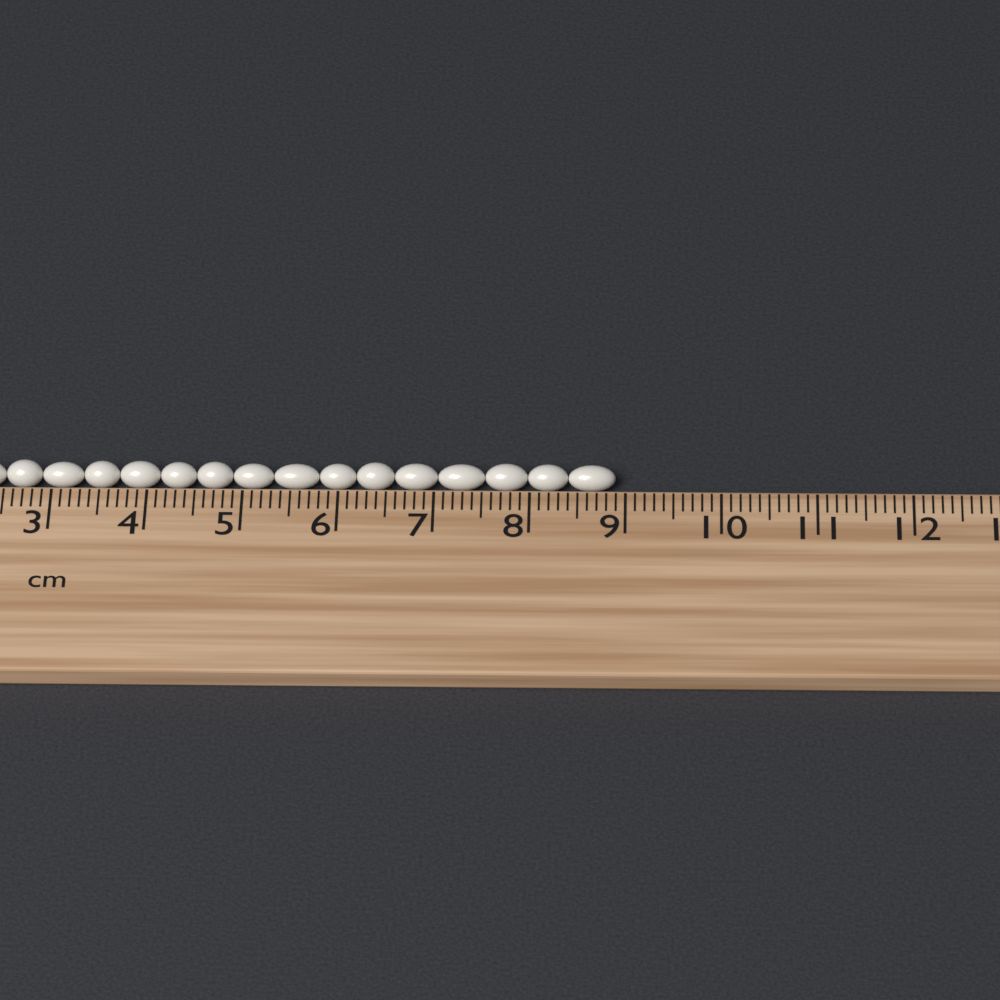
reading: 8.9 cm
